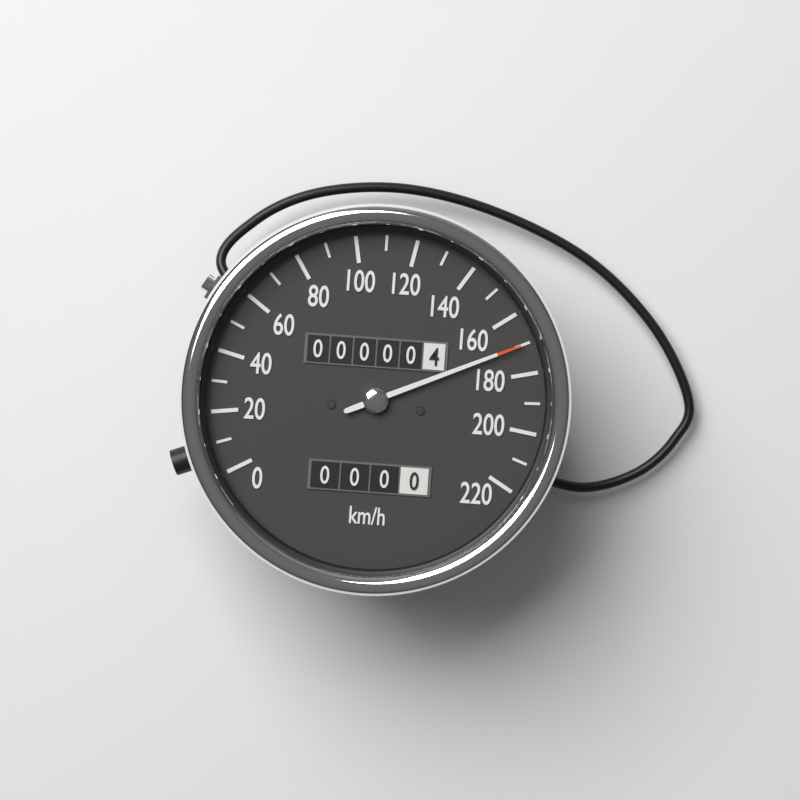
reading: 170 km/h
